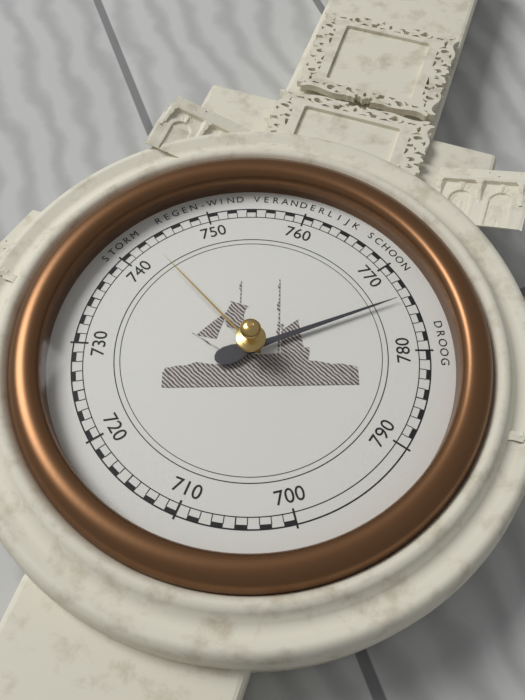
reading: 774 mmHg
